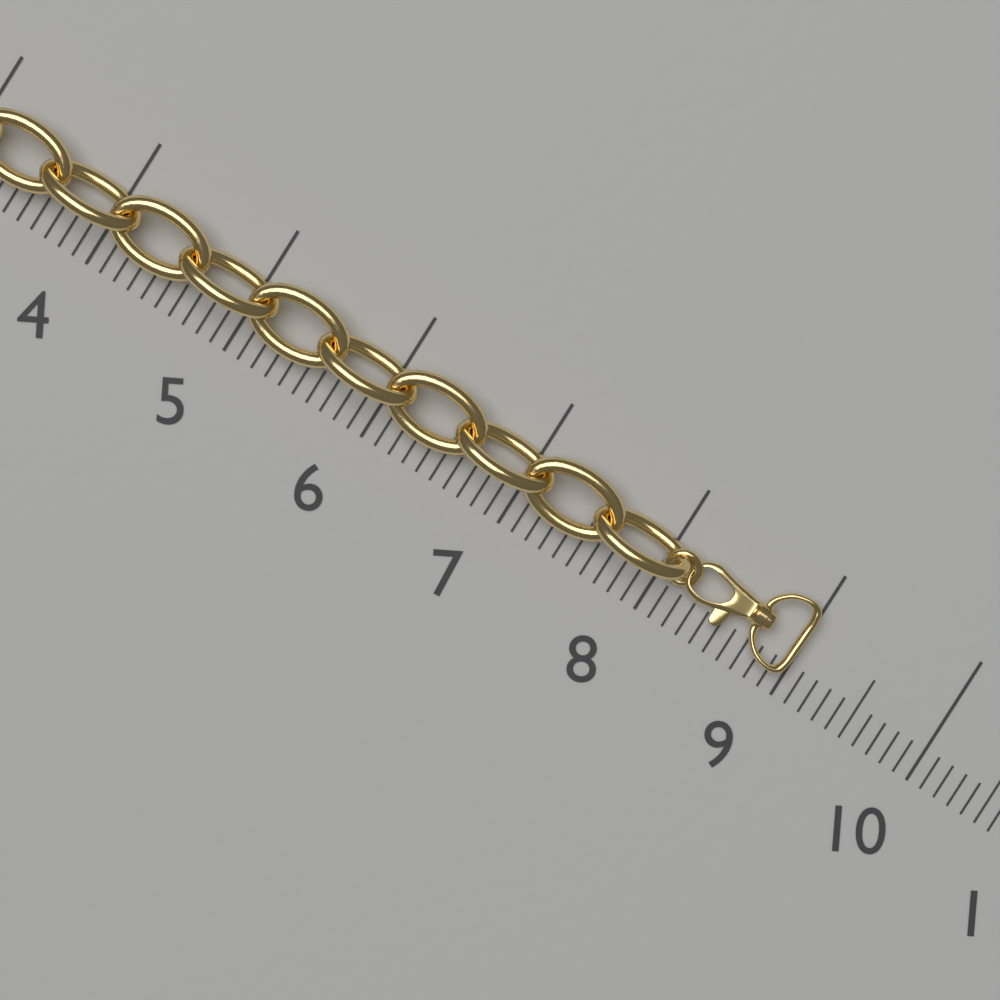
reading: 9.0 (no unit)
